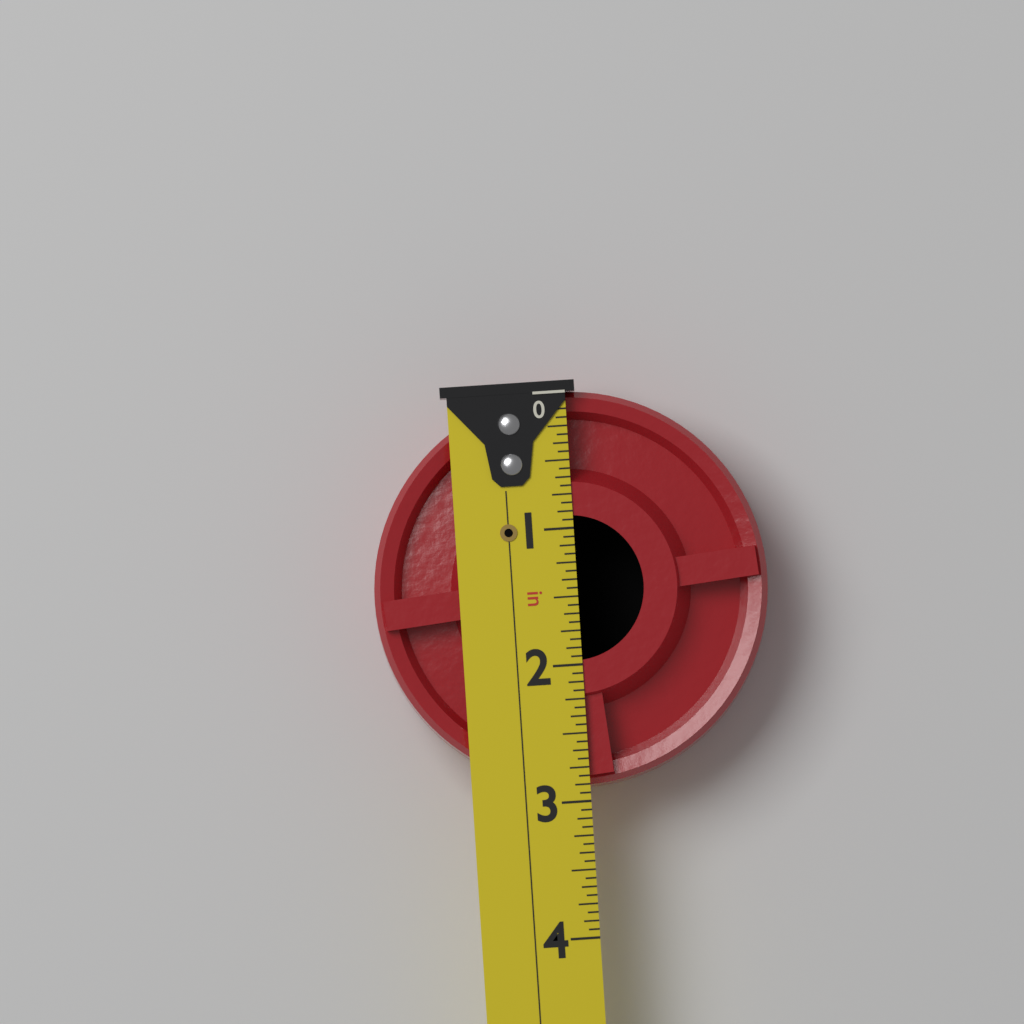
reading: 2.8750 in
